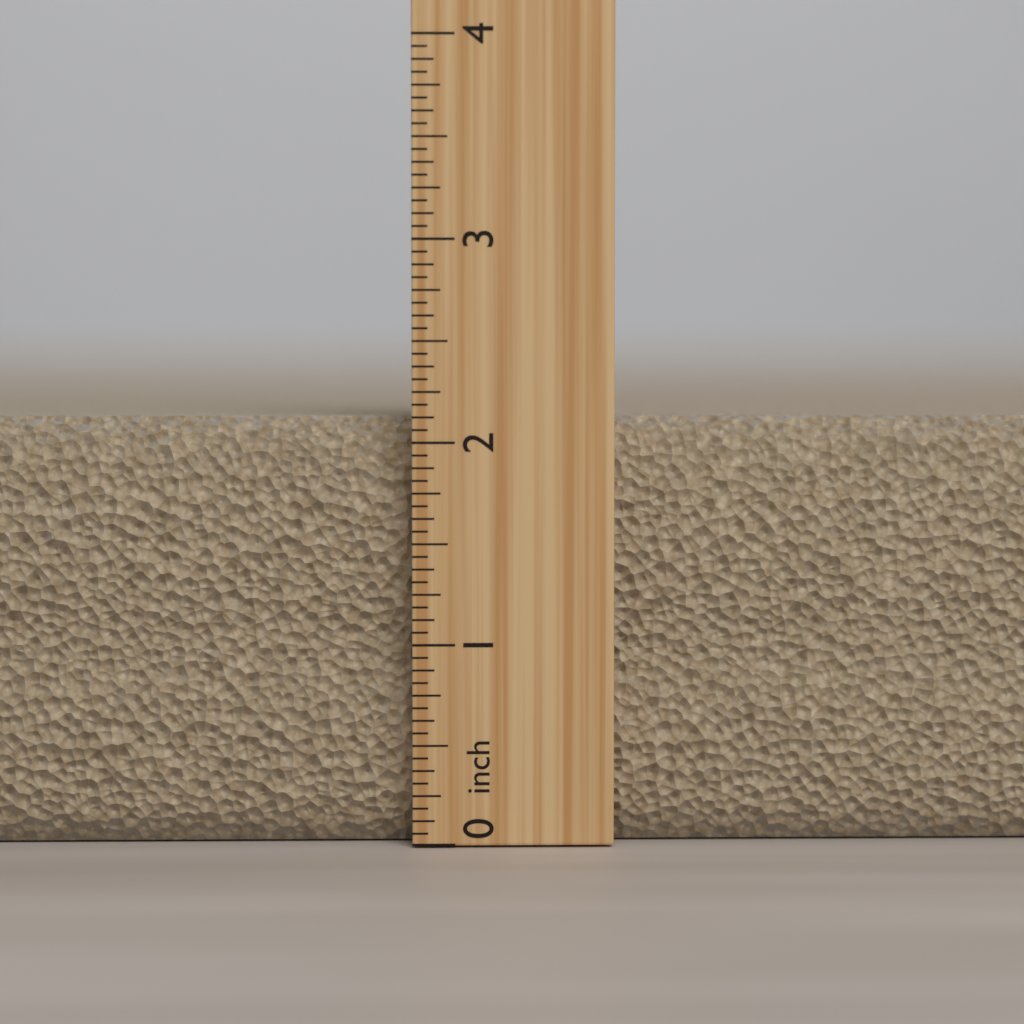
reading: 2.1250 inch
